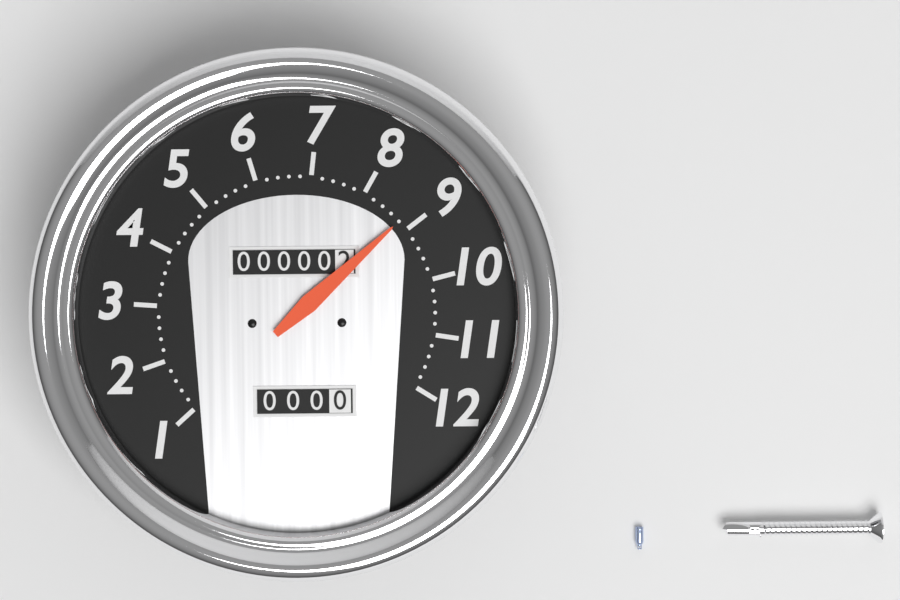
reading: 8.8 (no unit)
